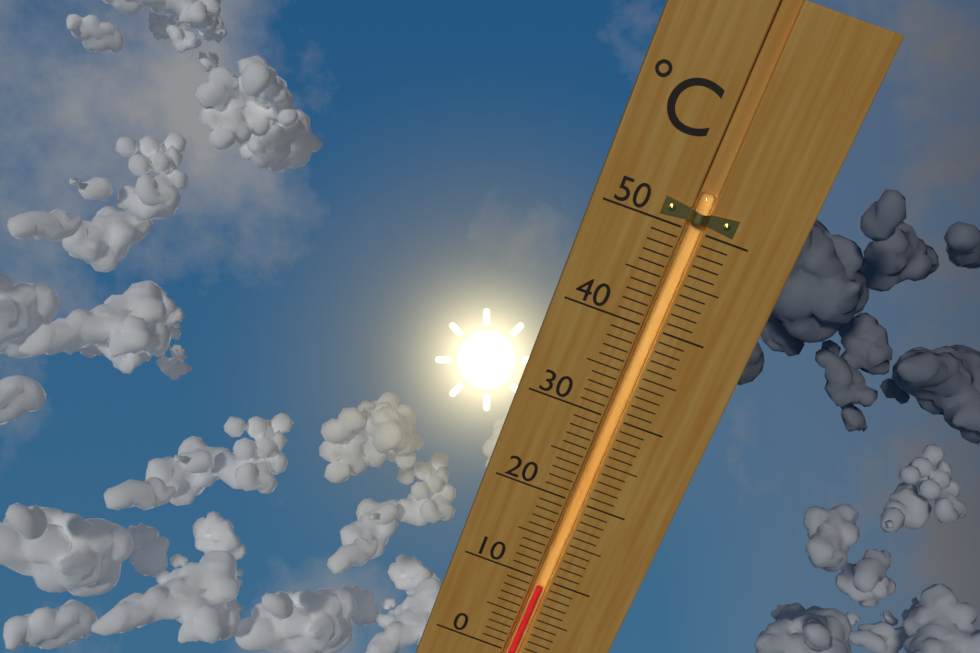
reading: 9 °C
